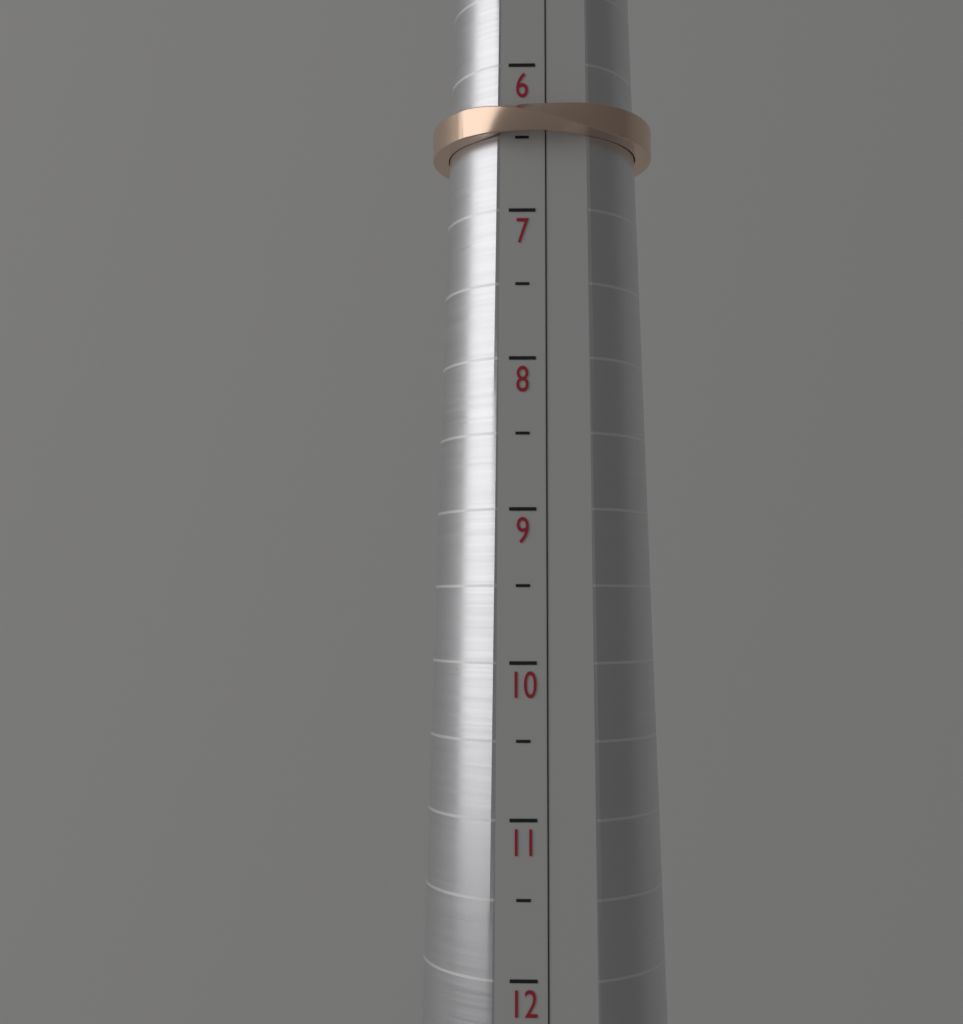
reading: 6.5 (no unit)
